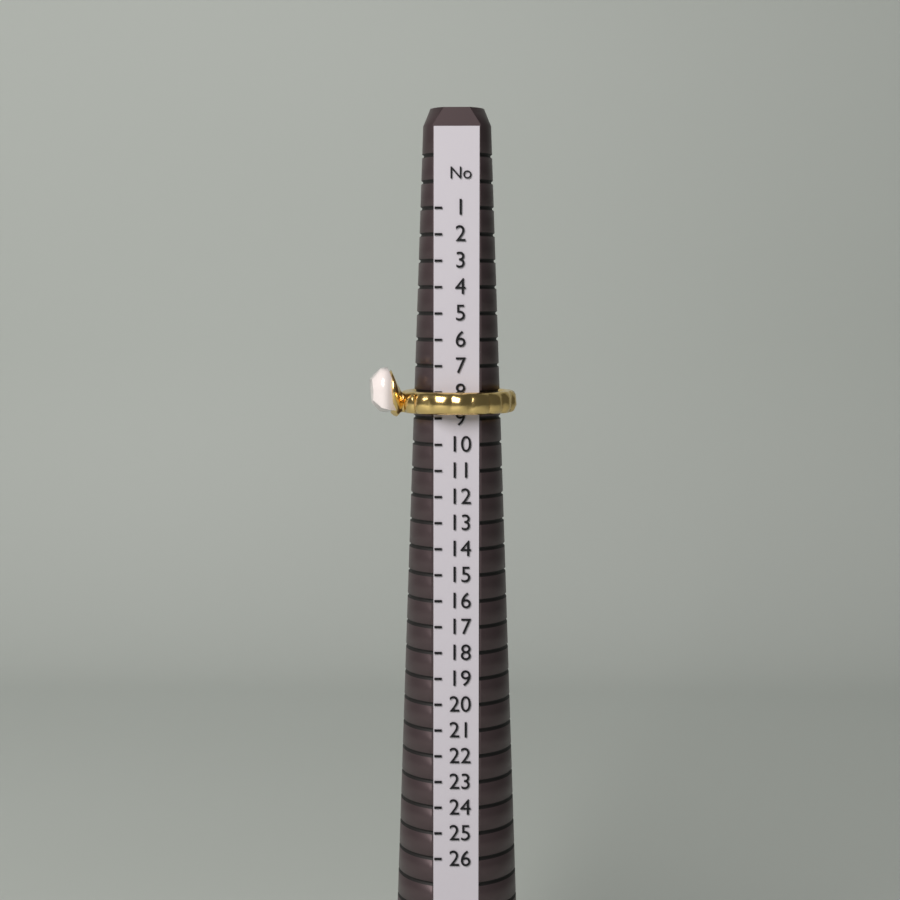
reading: 9 (no unit)
